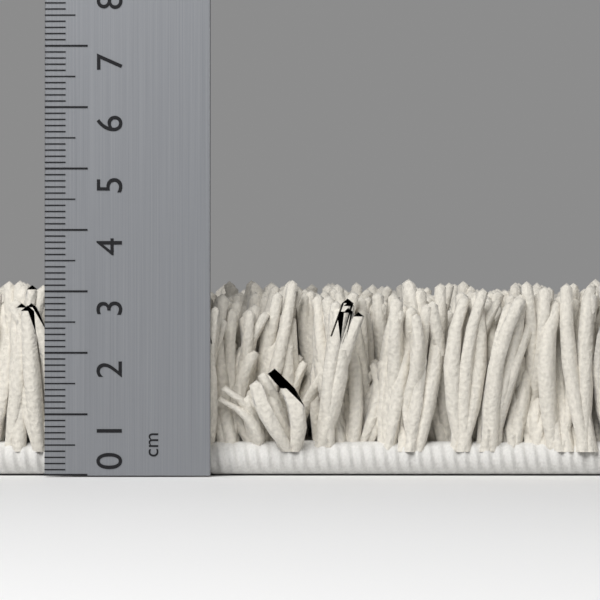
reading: 3.3 cm
